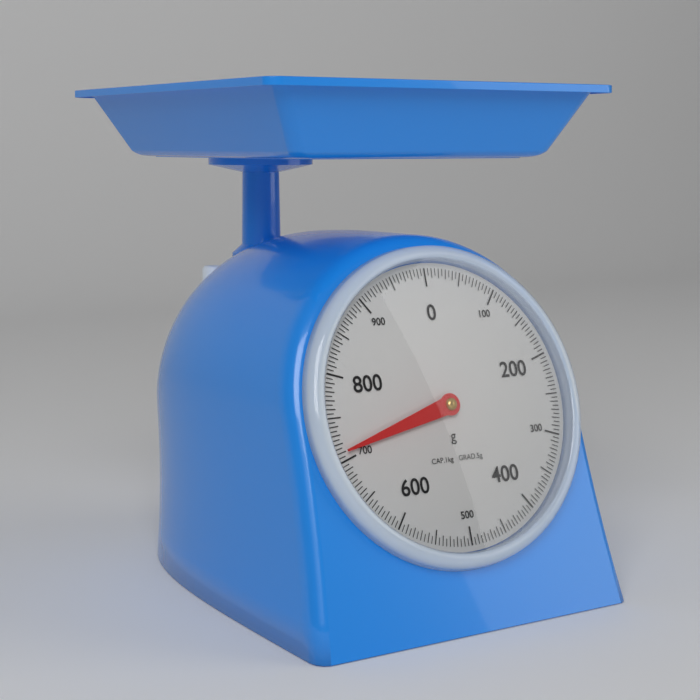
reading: 710 g
